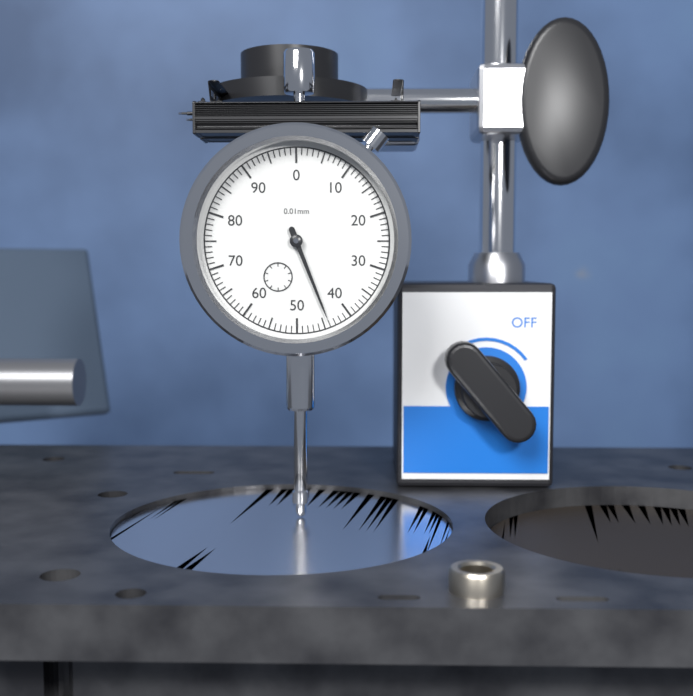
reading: 44 0.01mm
